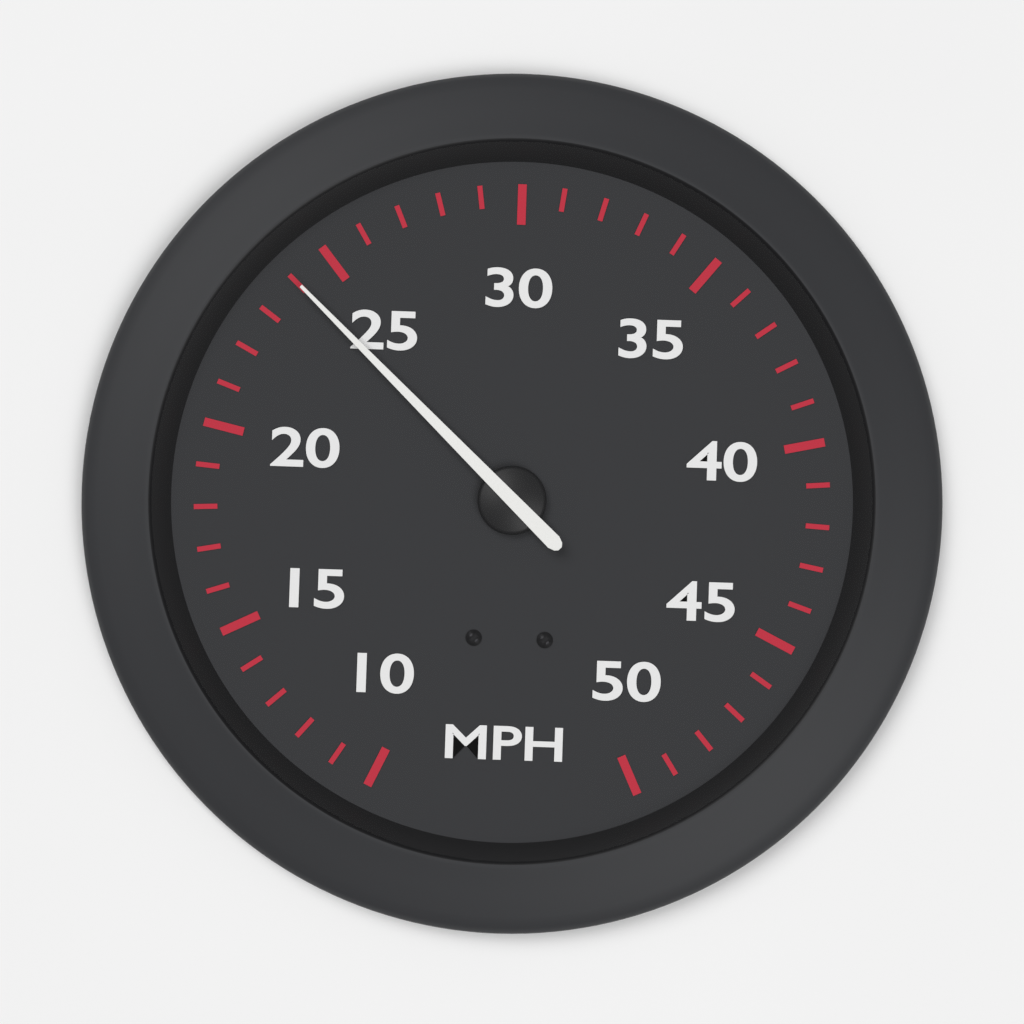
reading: 24 MPH
